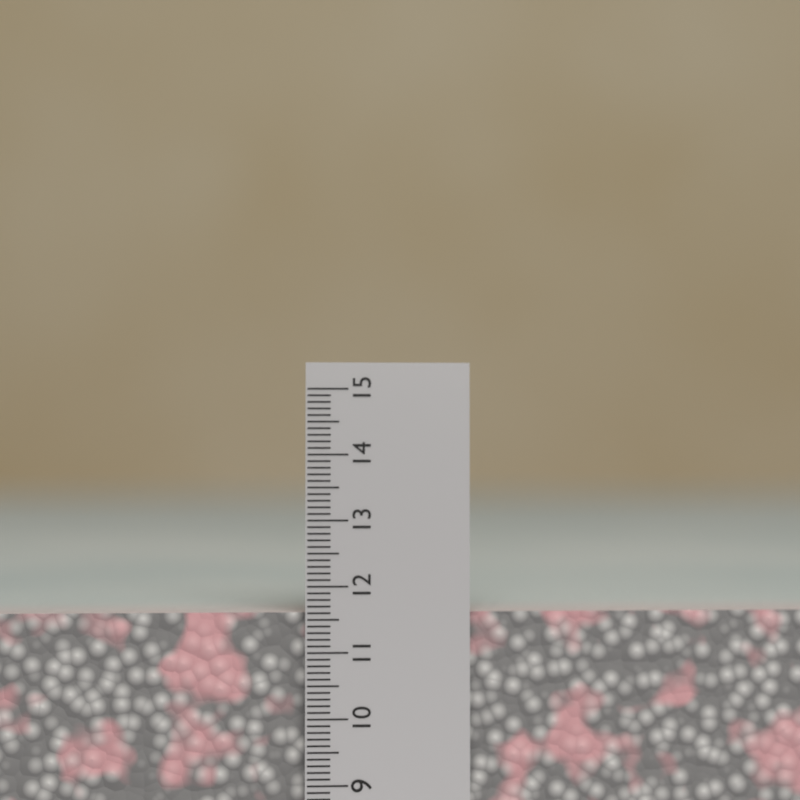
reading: 11.6 cm
